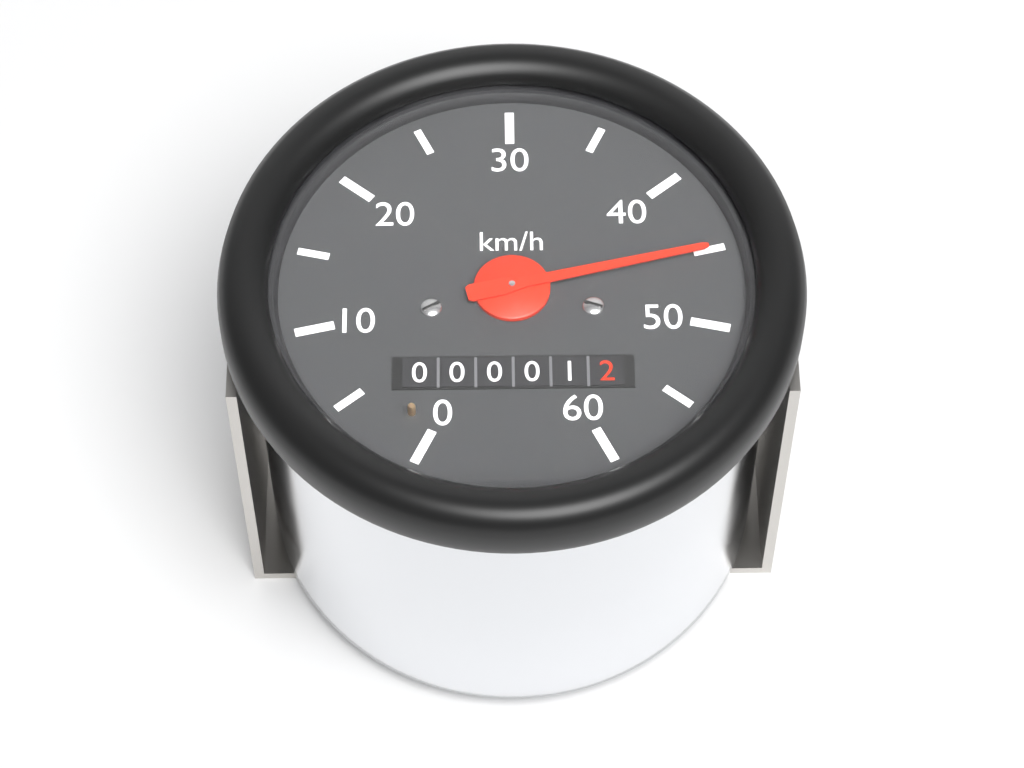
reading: 45 km/h
